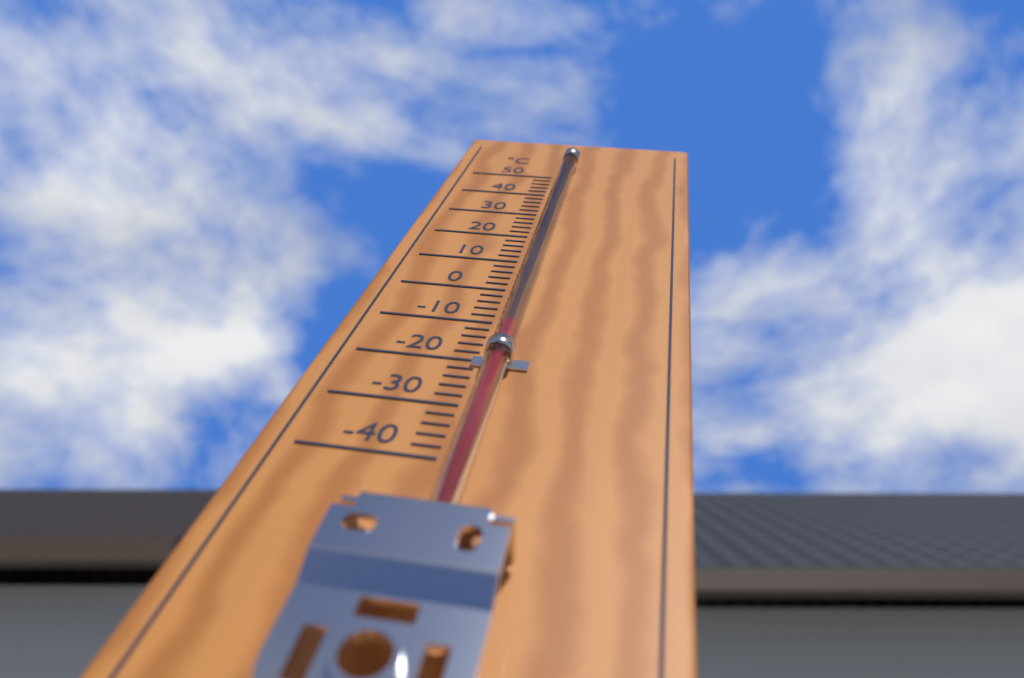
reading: -14 °C
